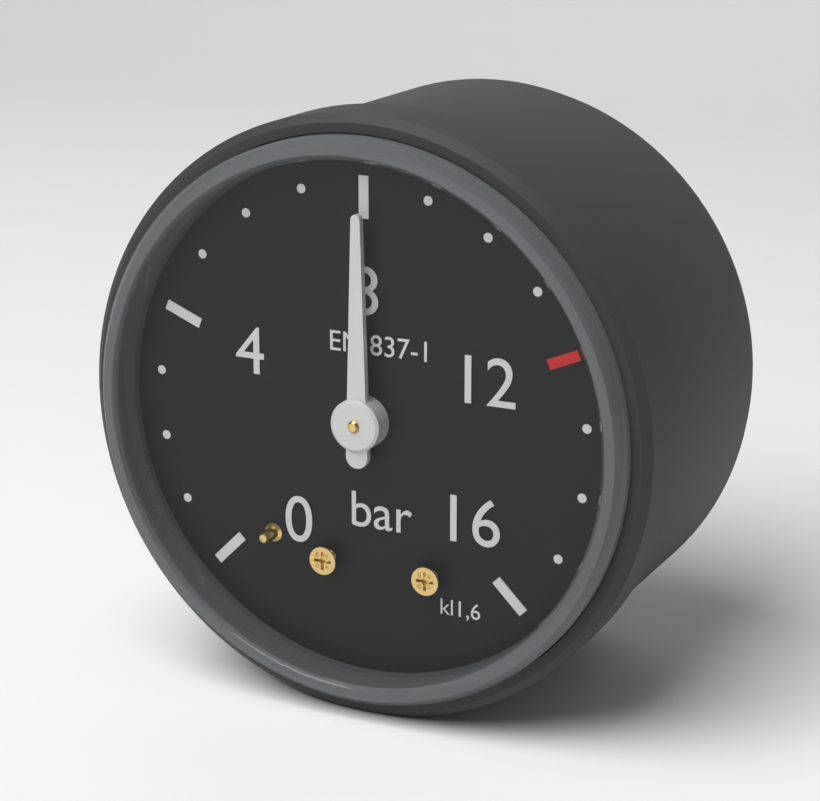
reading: 8 bar
